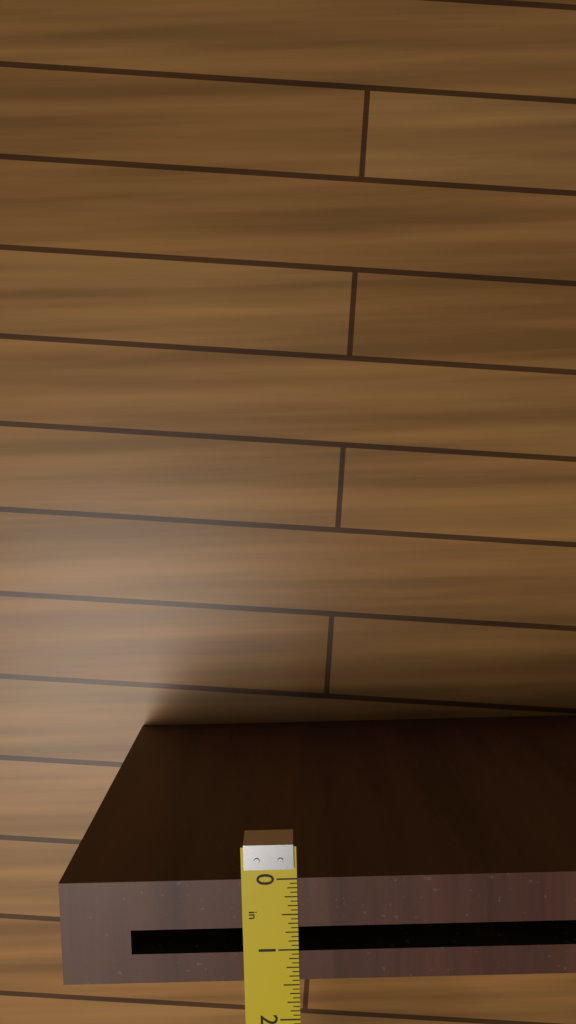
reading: 1.4375 in
